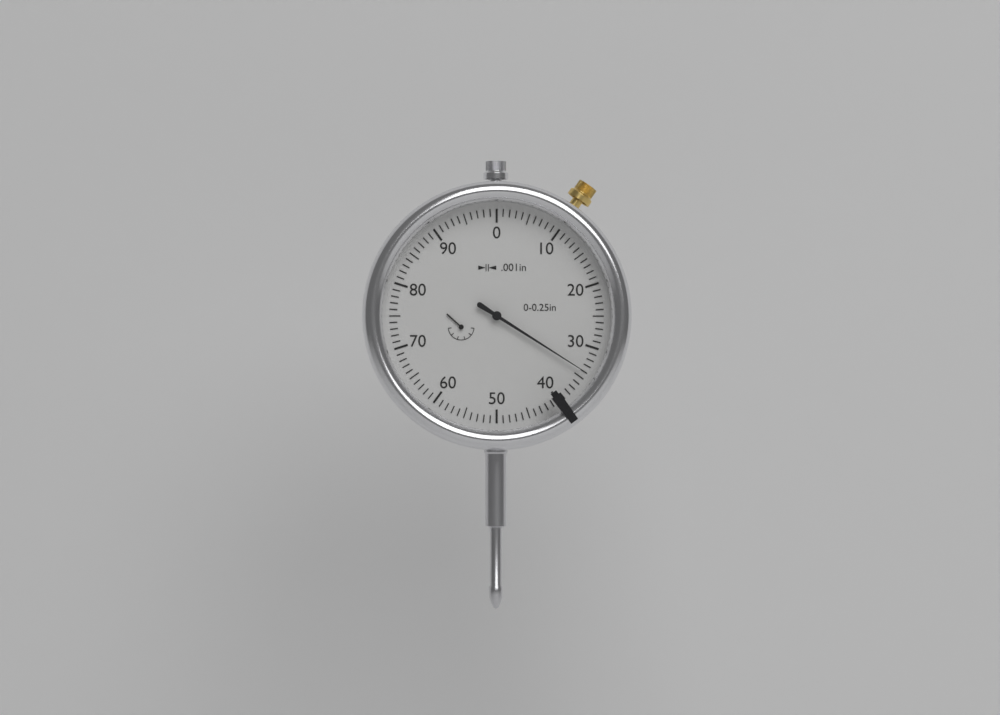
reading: 0.034 in
